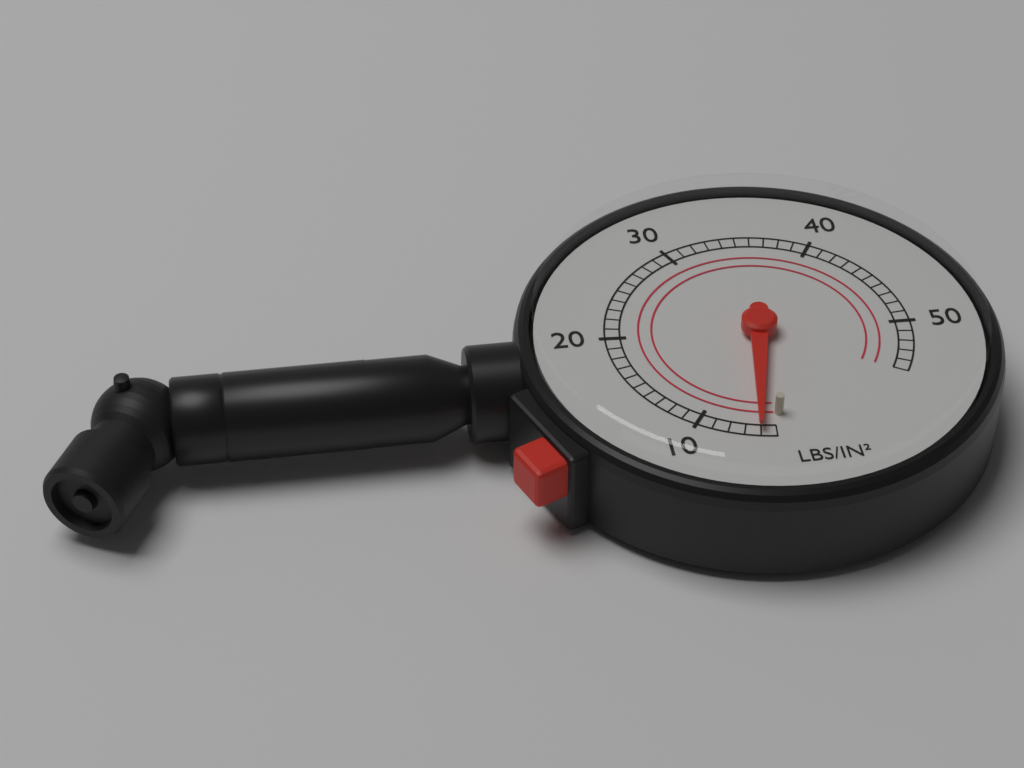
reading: 6 psi
